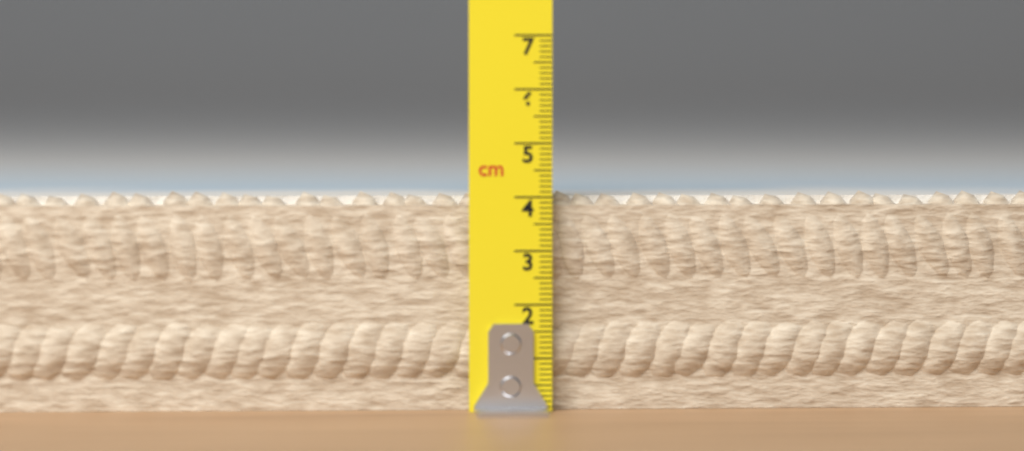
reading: 4.1 cm
